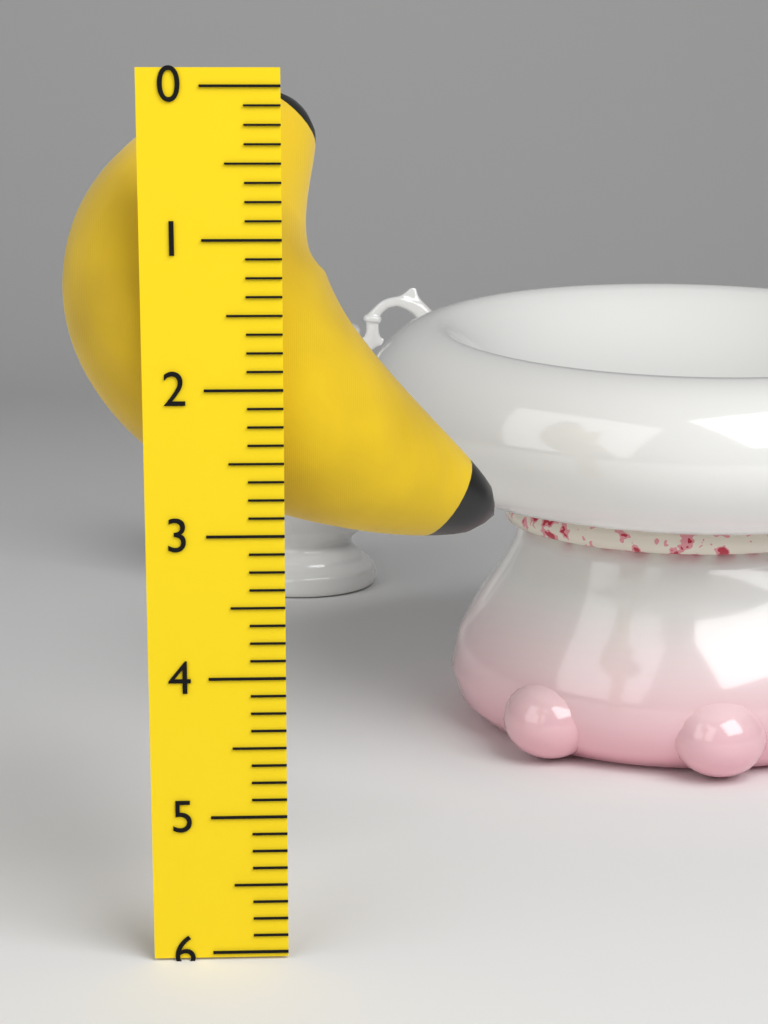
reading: 3.250 (no unit)
